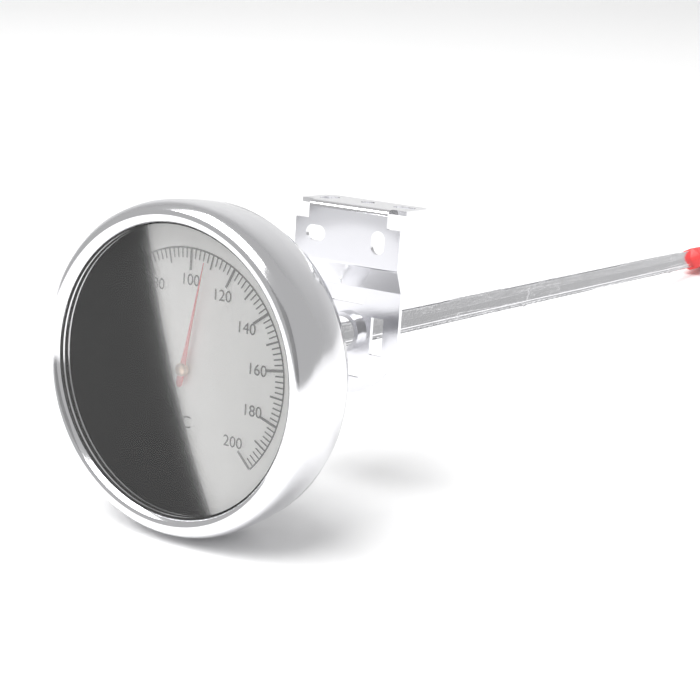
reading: 108 °C
